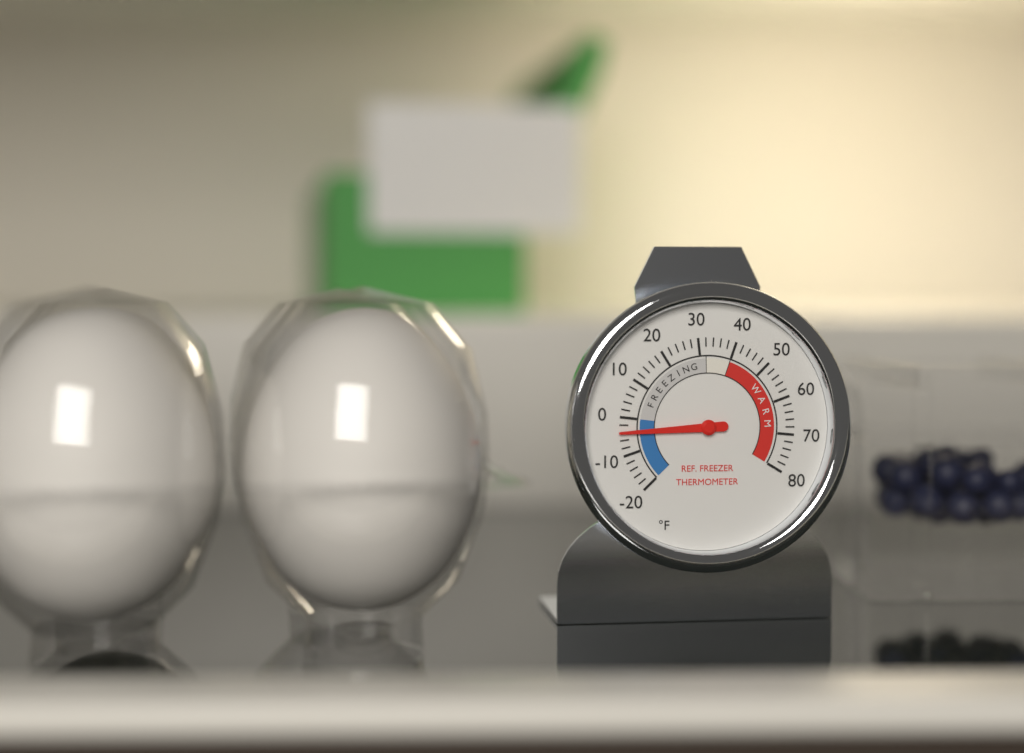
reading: -4 °F
